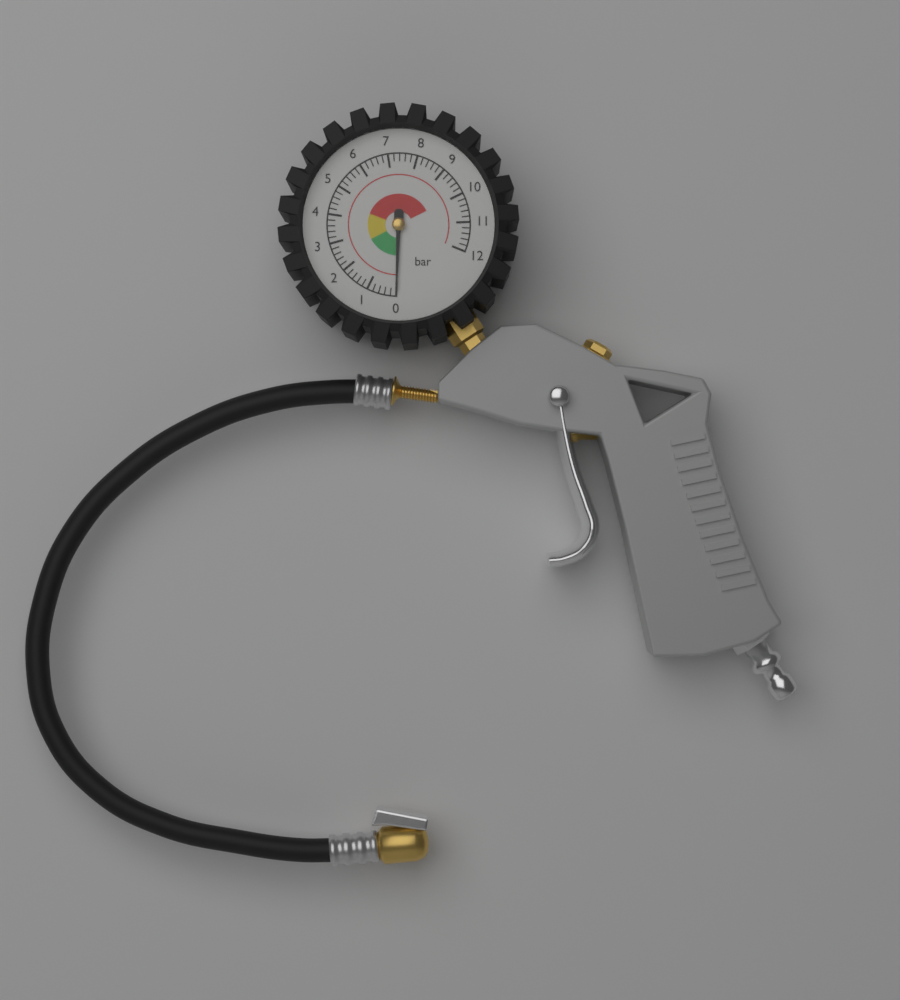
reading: 0.0 bar
